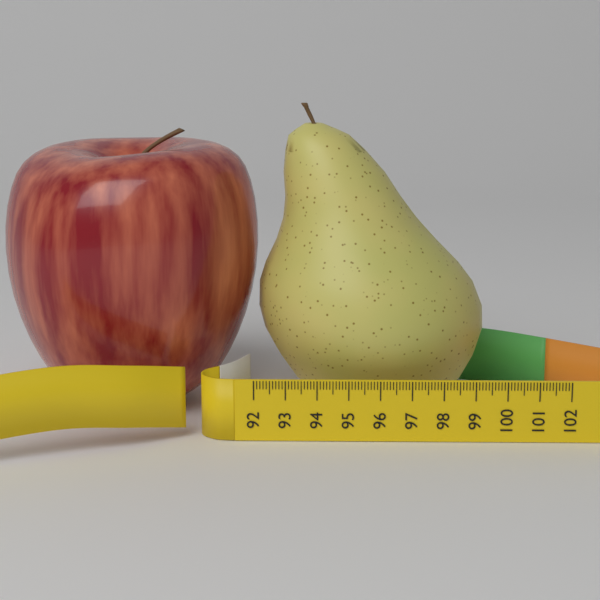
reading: 99.6 (no unit)
